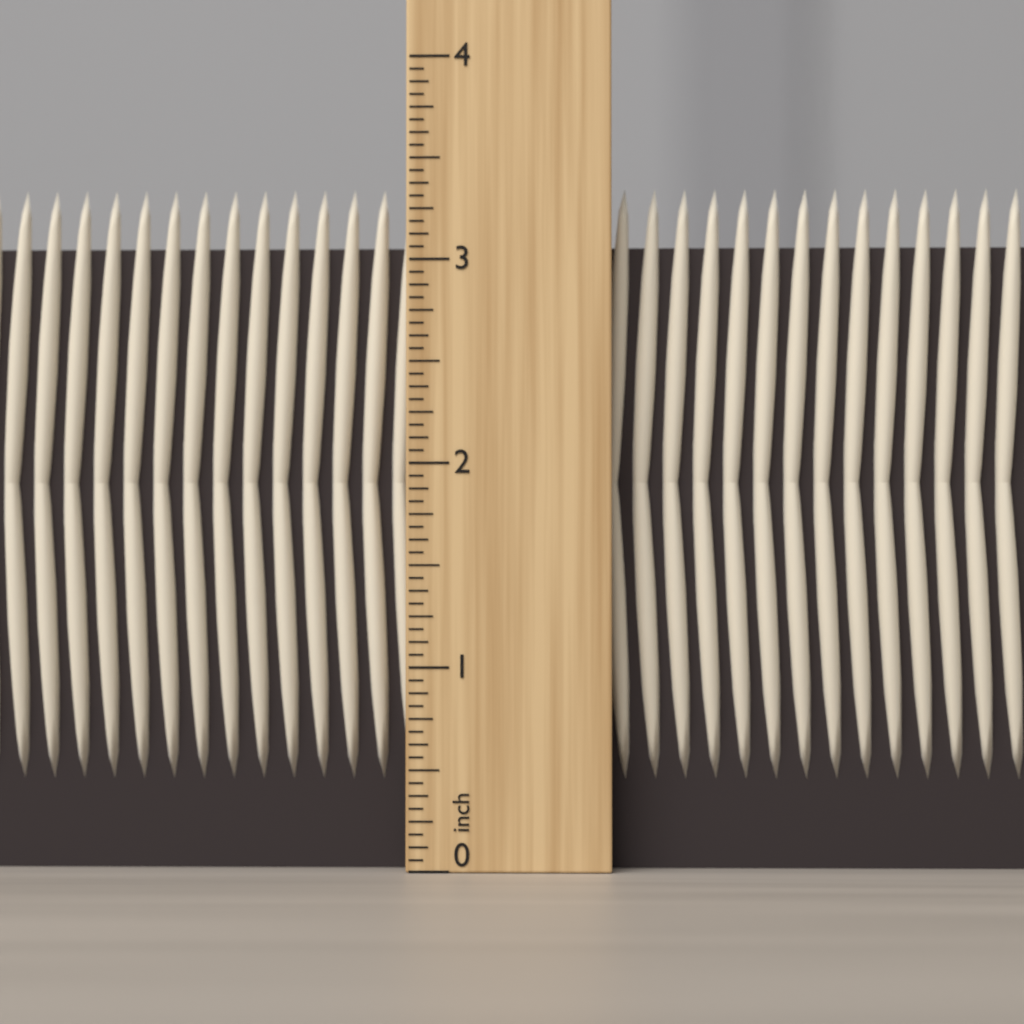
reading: 3.3750 inch
